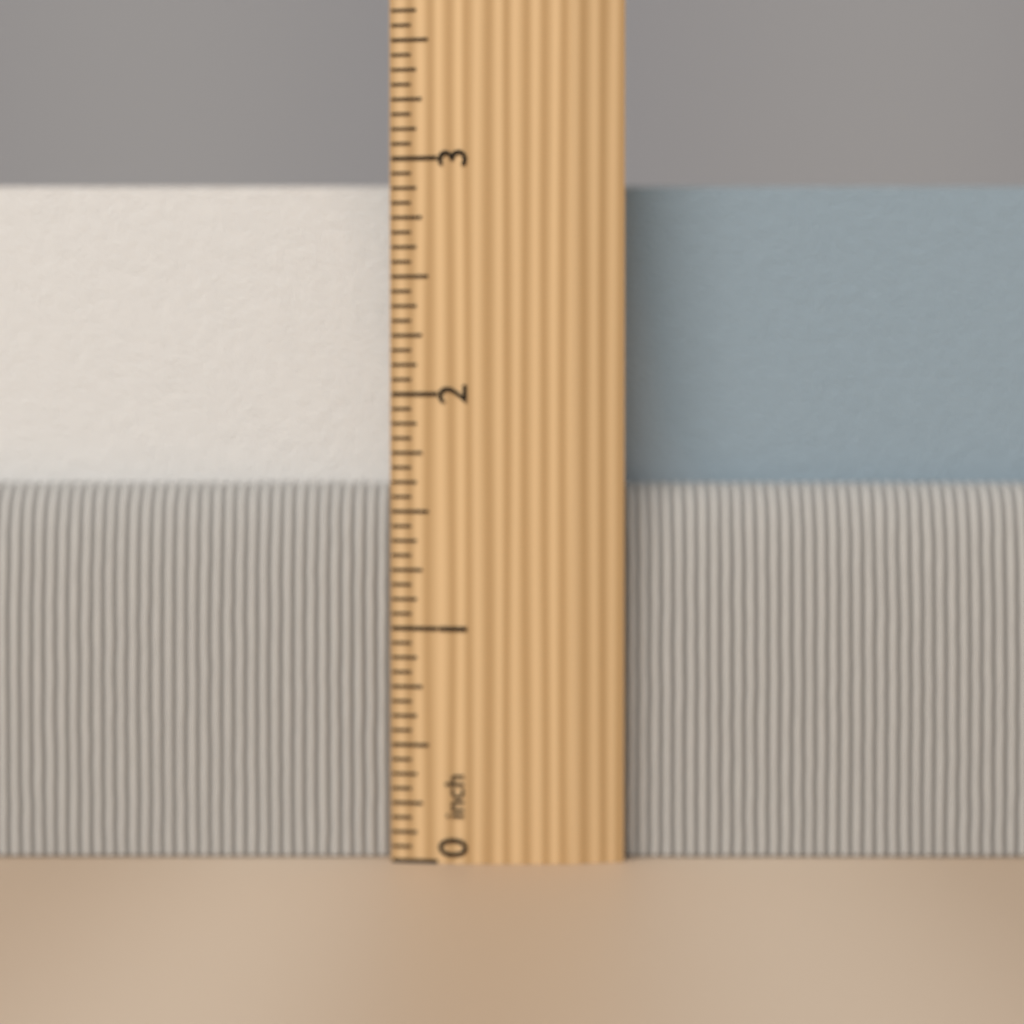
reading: 2.9375 inch
